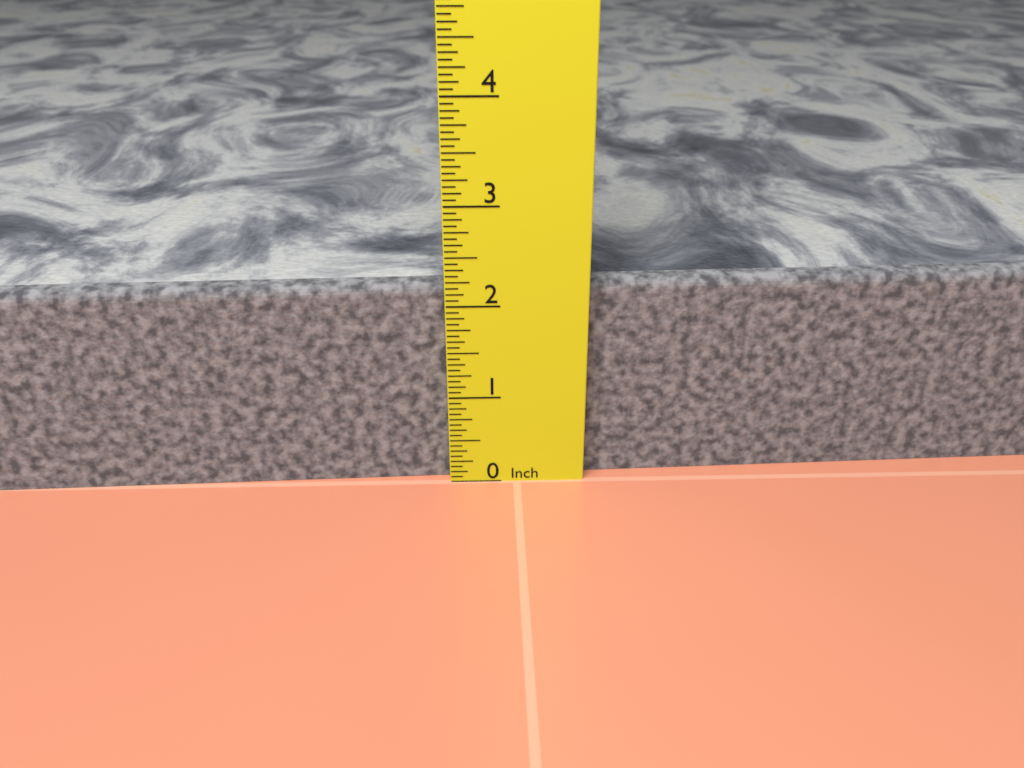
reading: 2.1875 in
